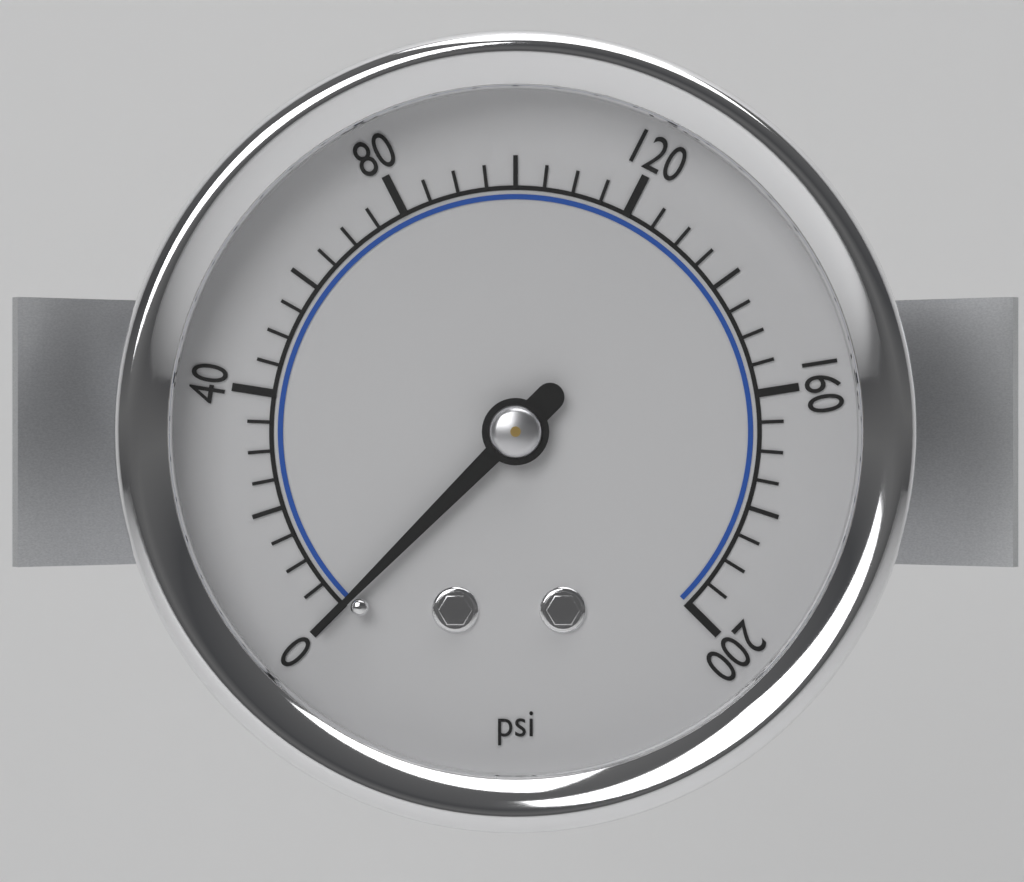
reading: 0 psi
